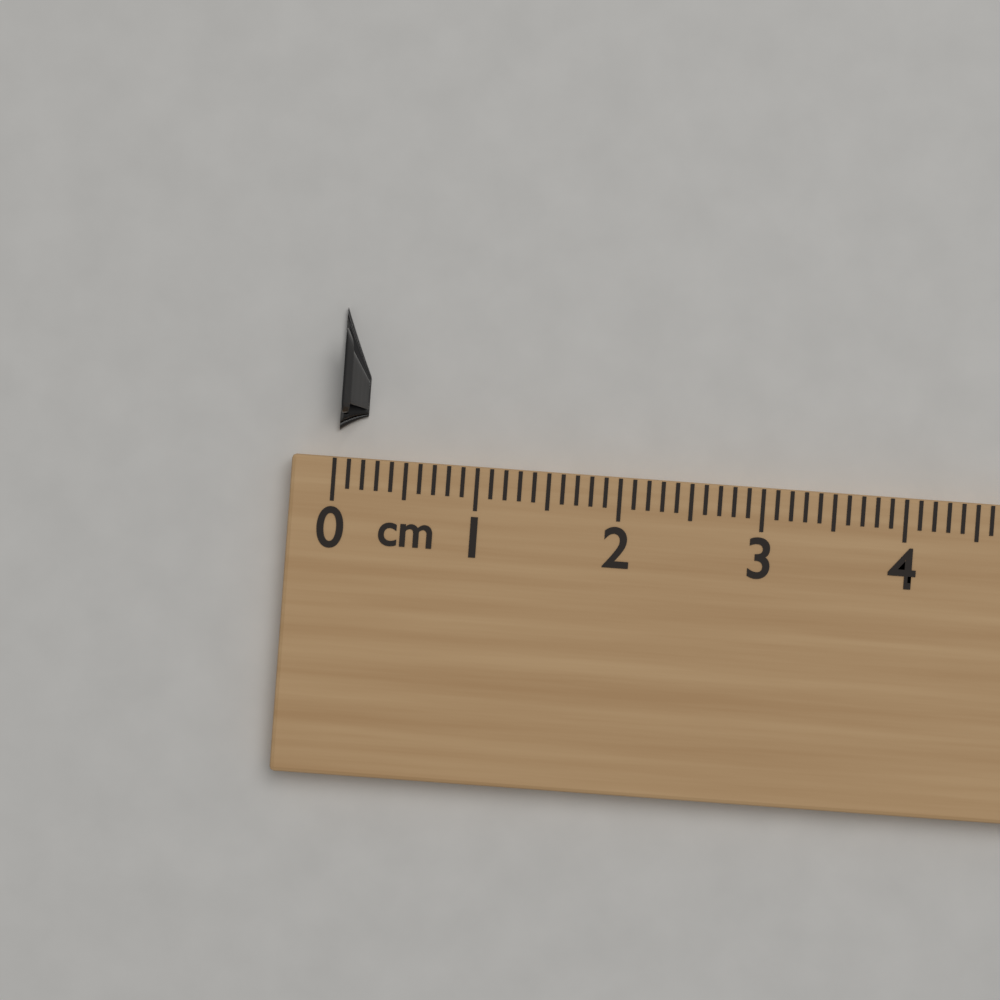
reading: 0.2 cm
